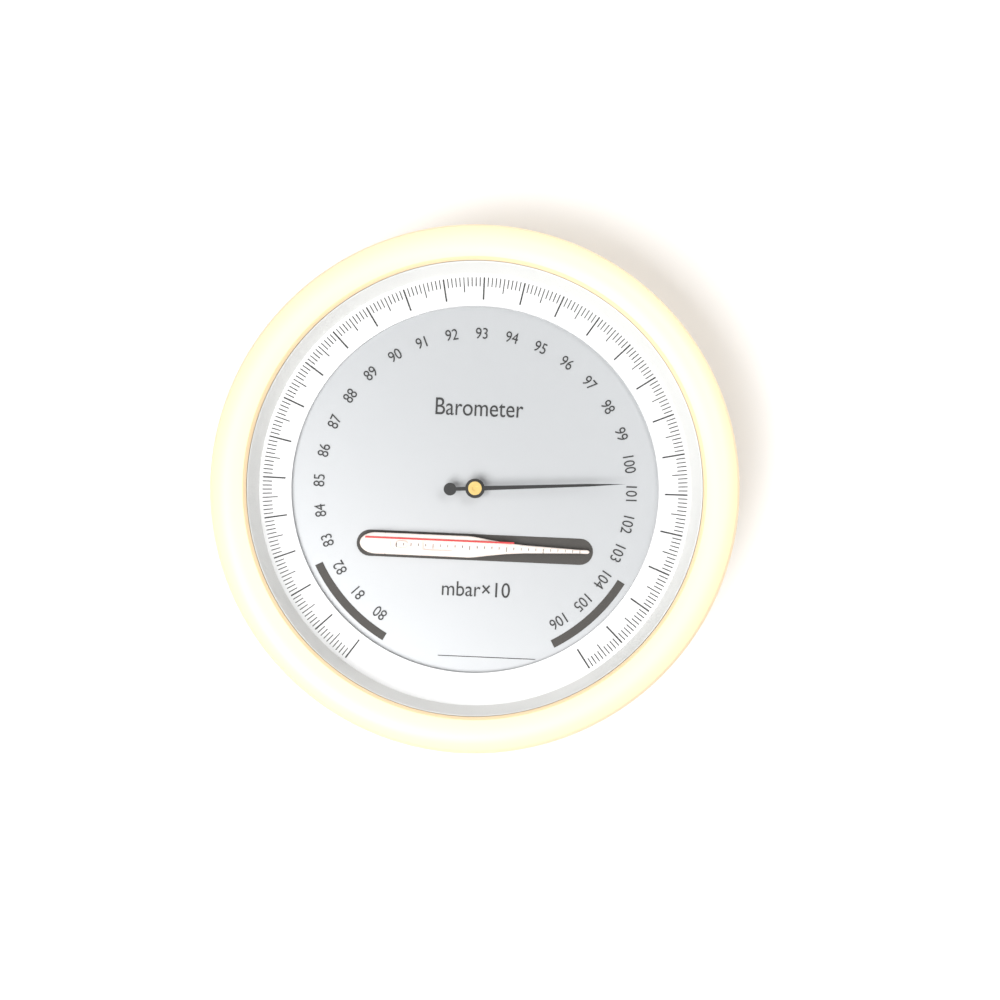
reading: 100.7 mbar×10
